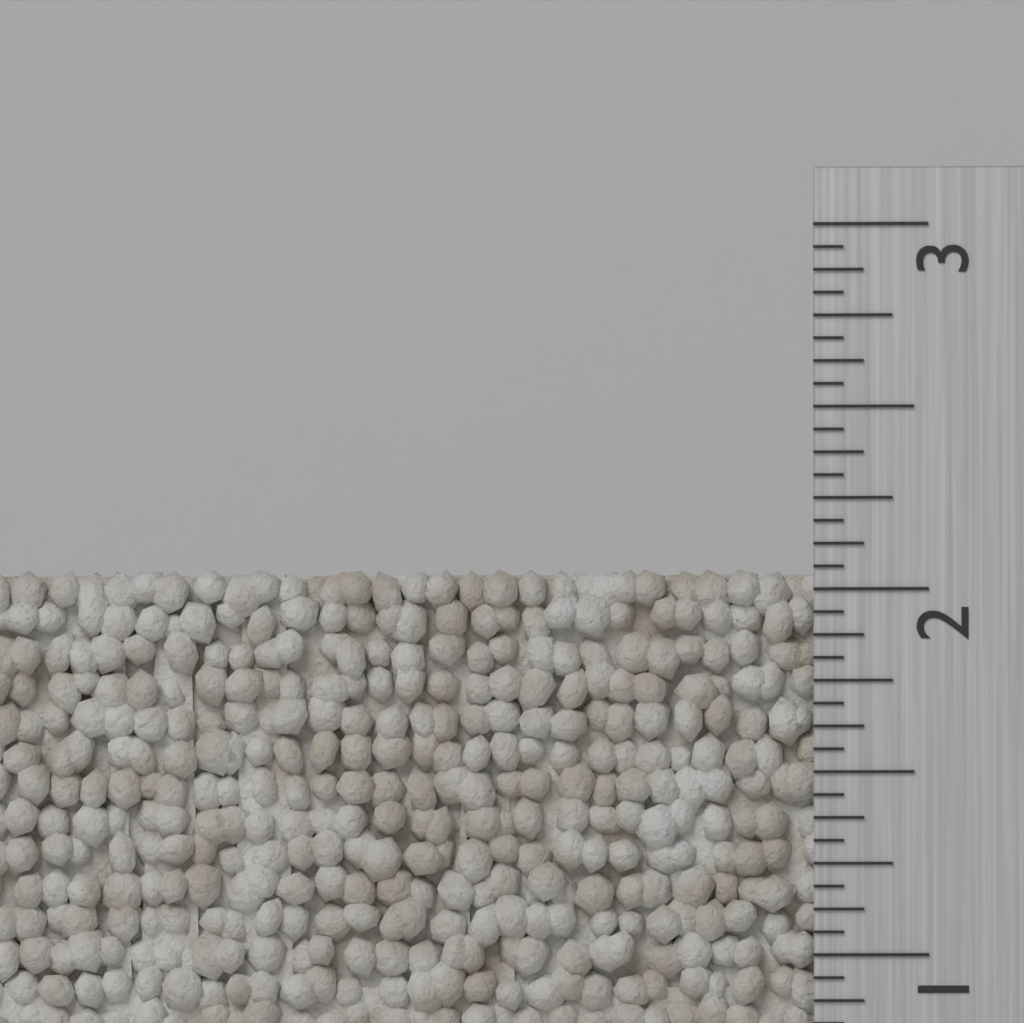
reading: 2.0625 inch
